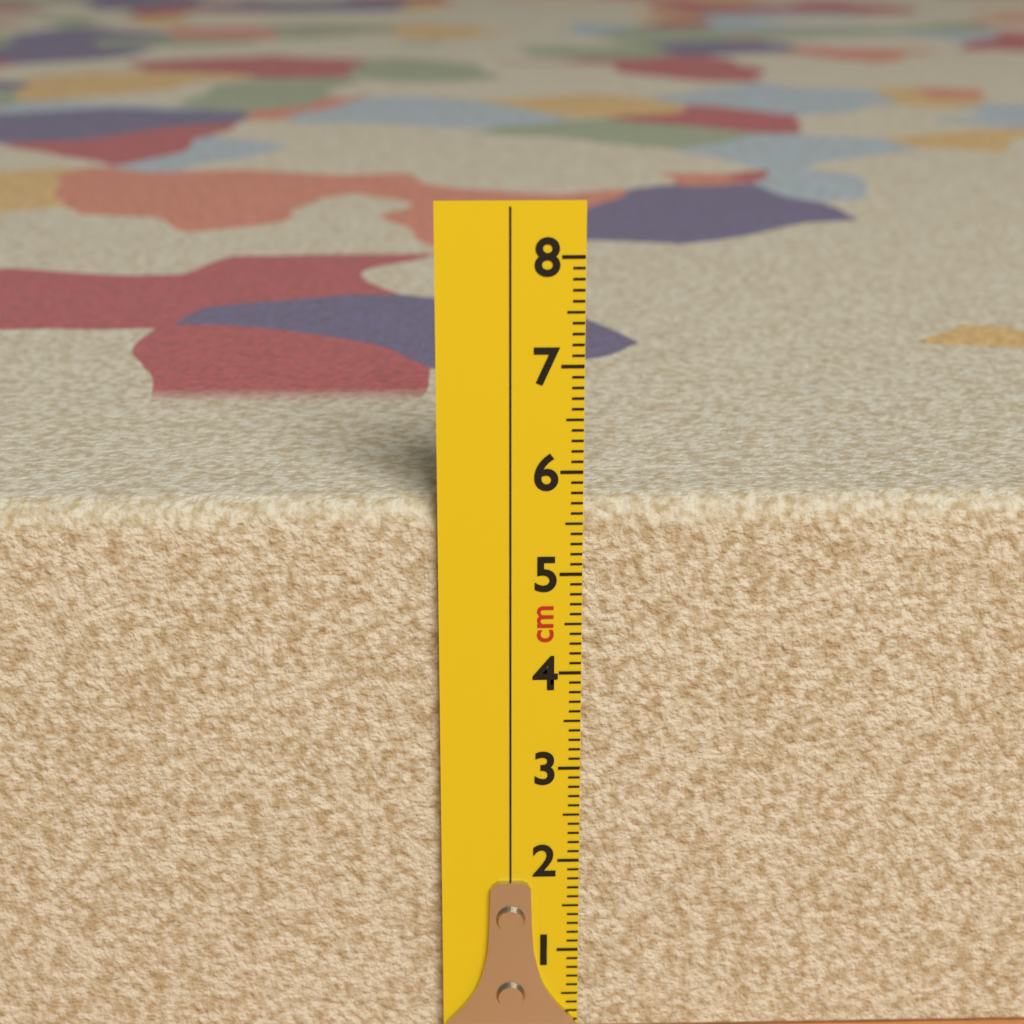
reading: 5.7 cm
